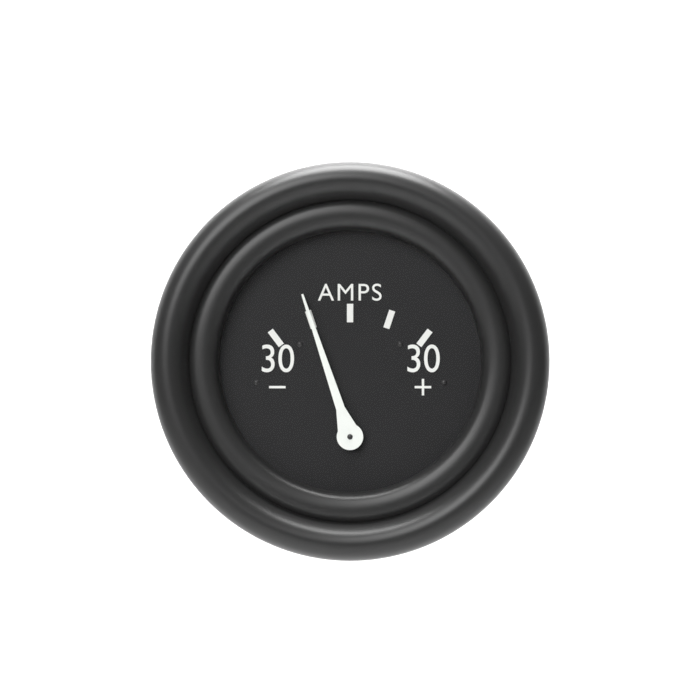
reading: -15 A
